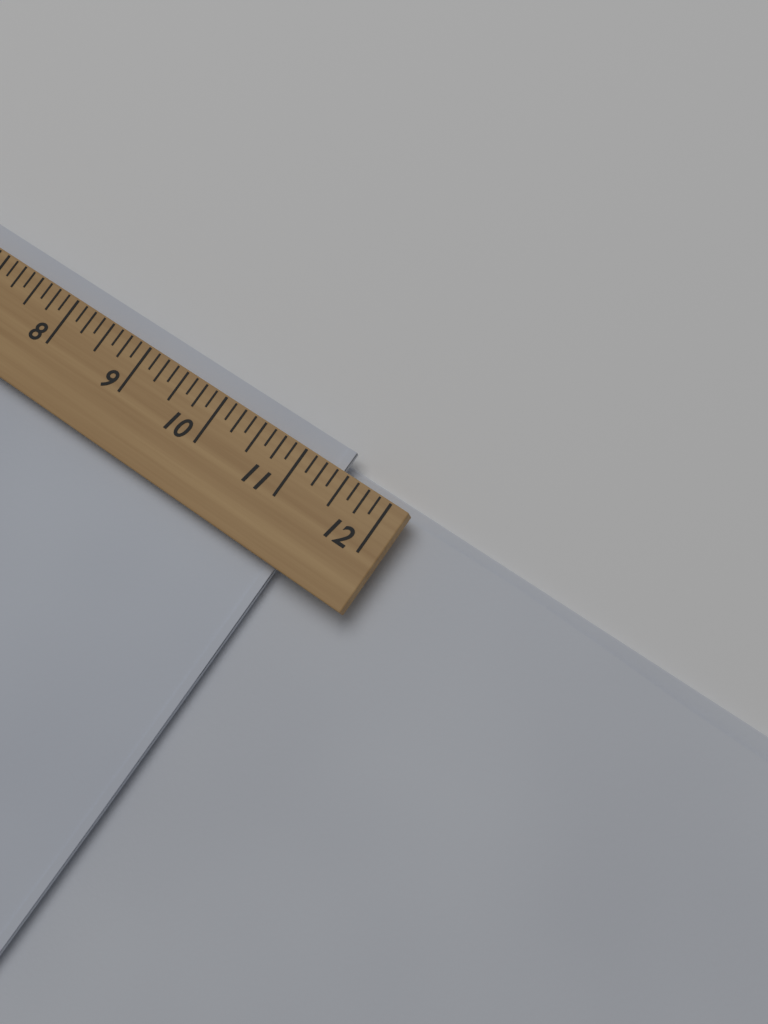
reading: 11.375 (no unit)
